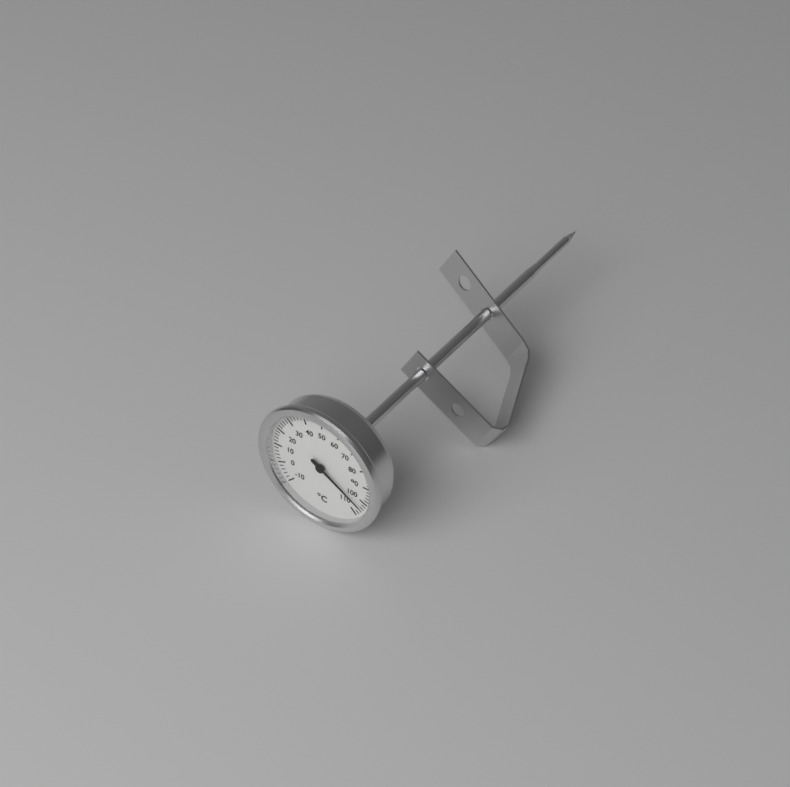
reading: 104 °C
